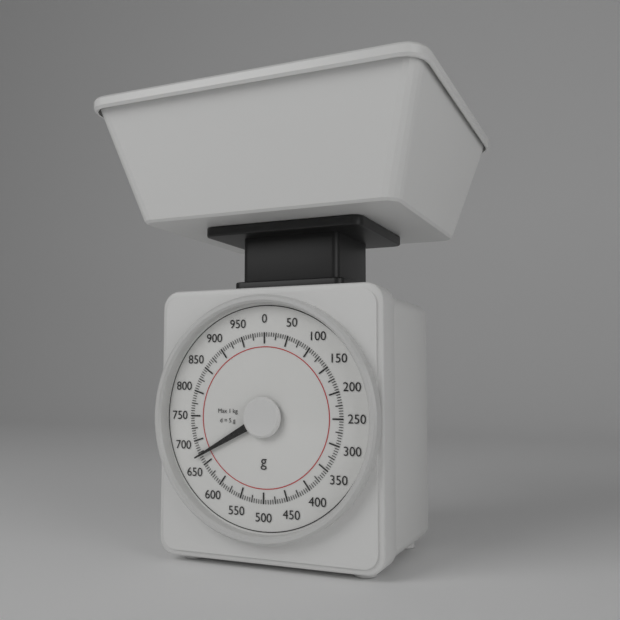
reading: 670 g
